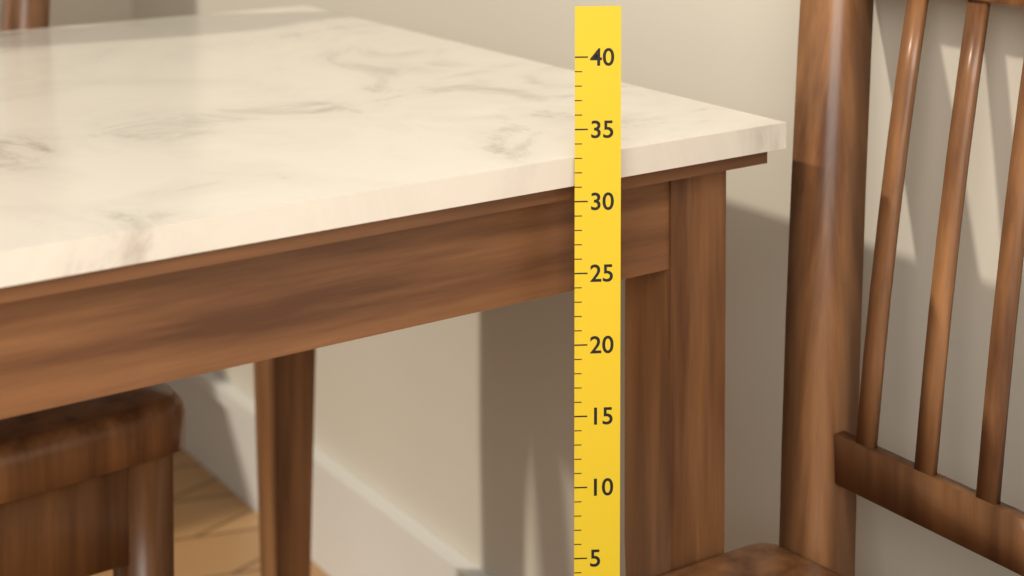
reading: 33 (no unit)
